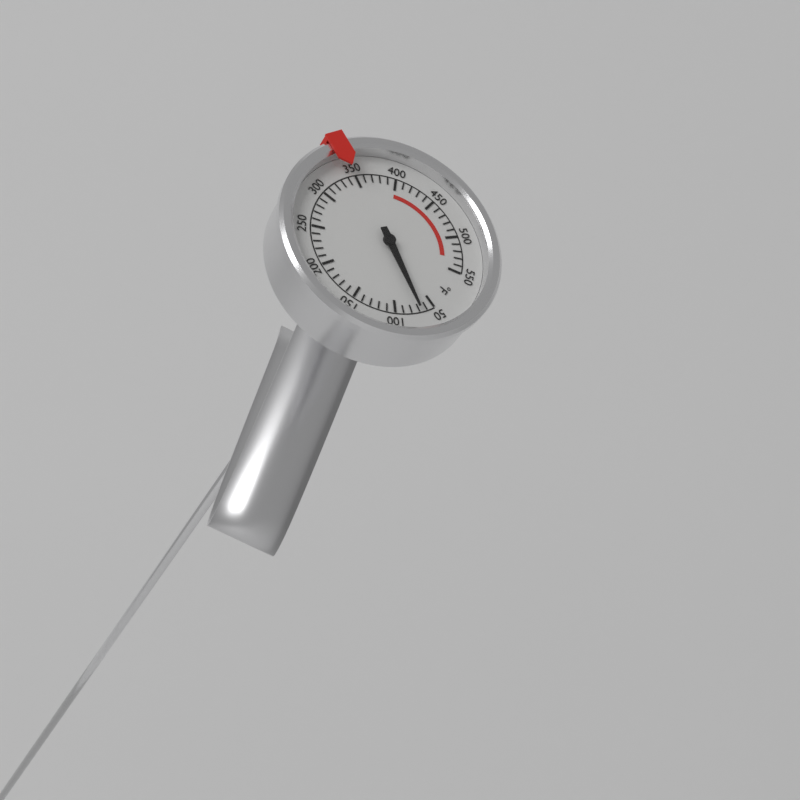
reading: 70 °F
